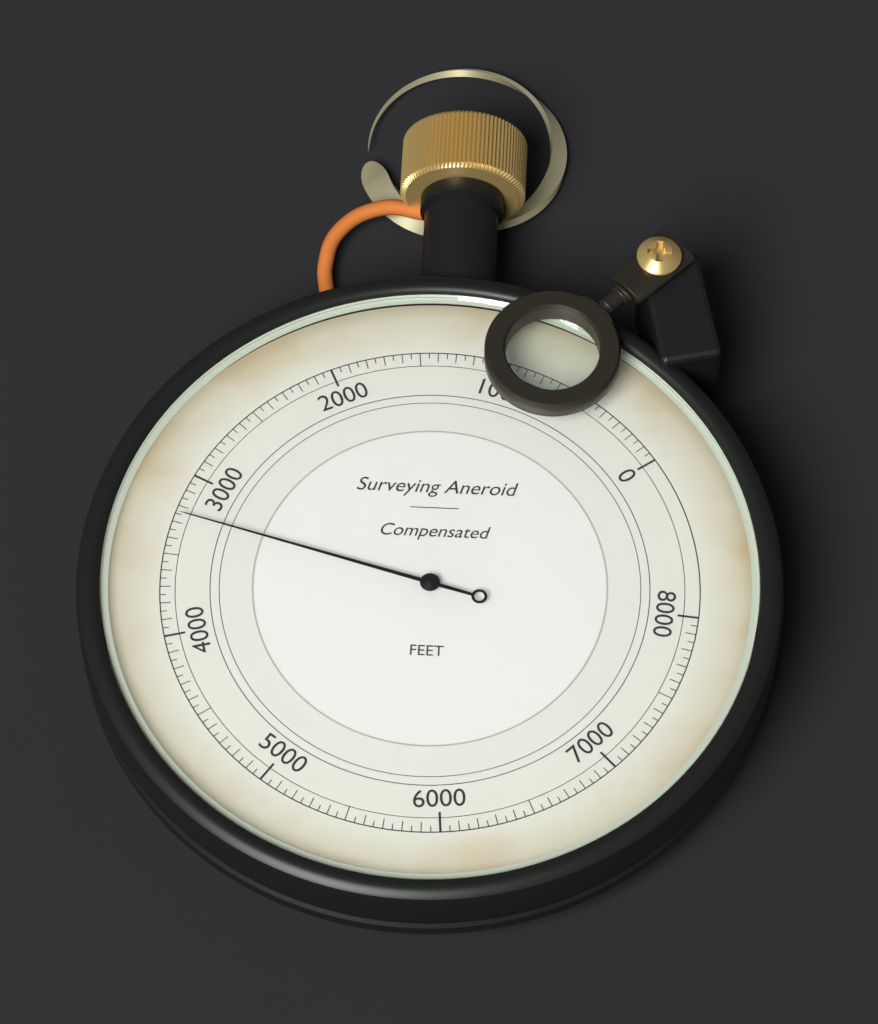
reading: 3250 ft
